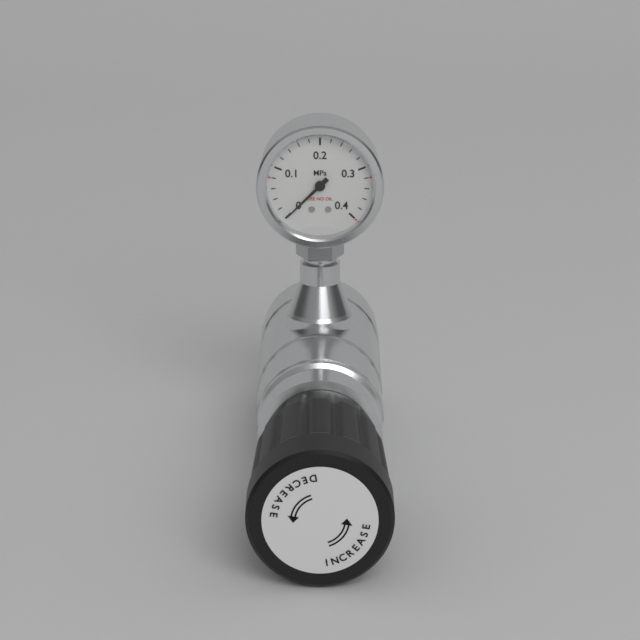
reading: 0.00 MPa
